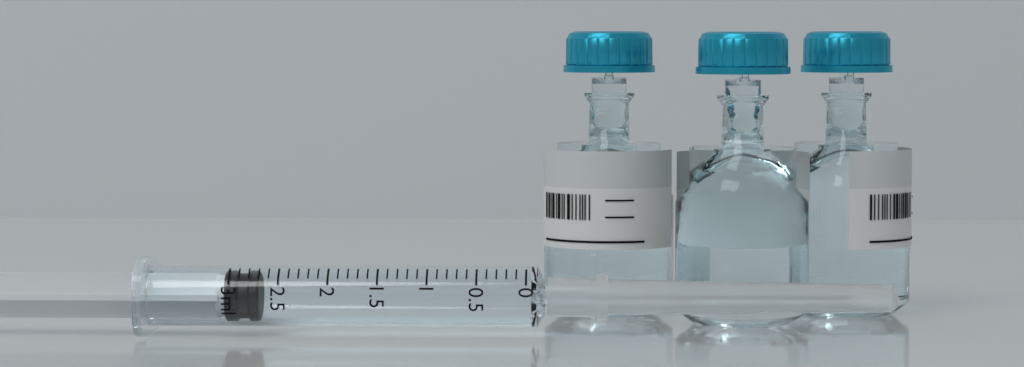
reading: 2.7 ml
